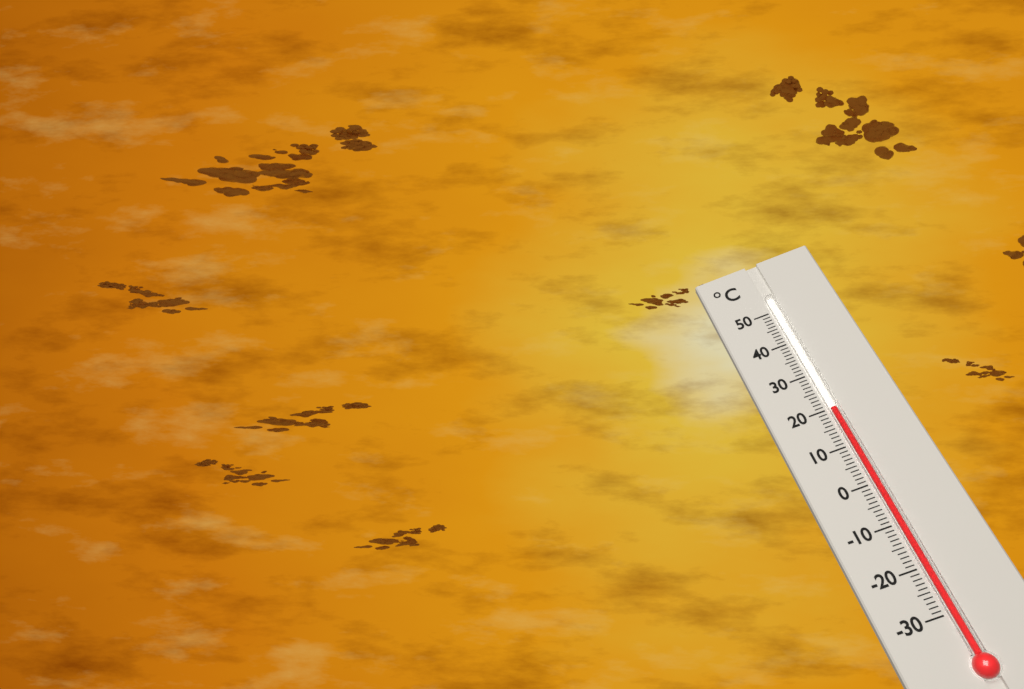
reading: 20 °C
